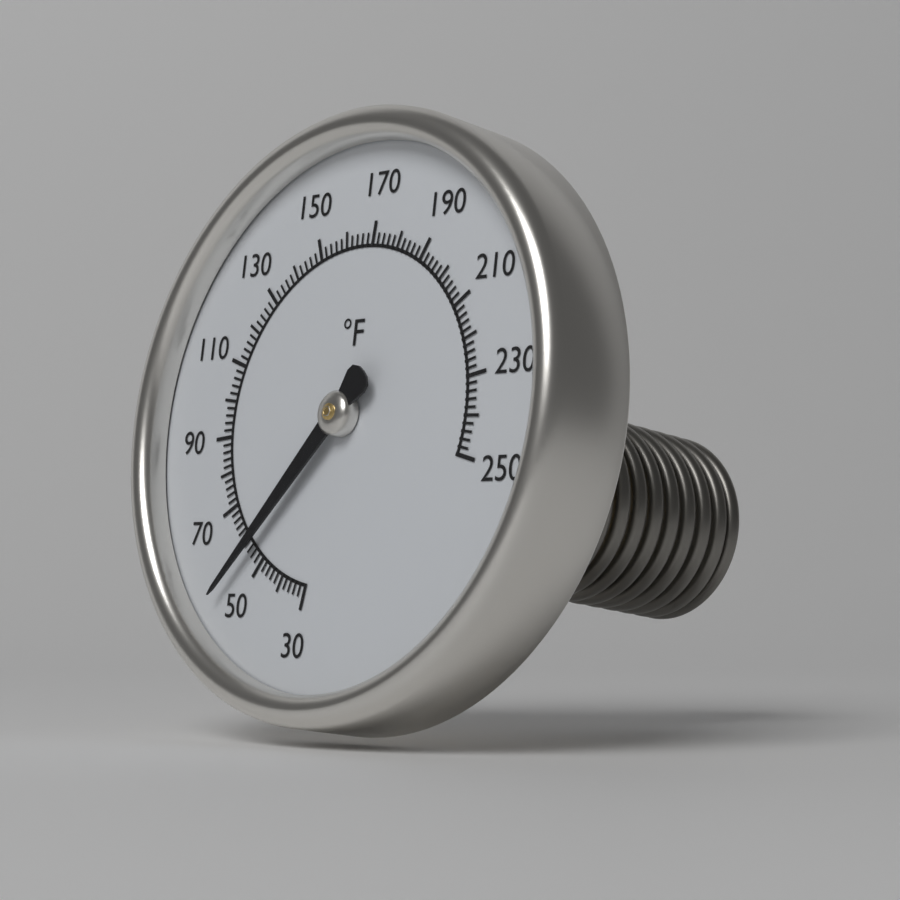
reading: 56 °F
